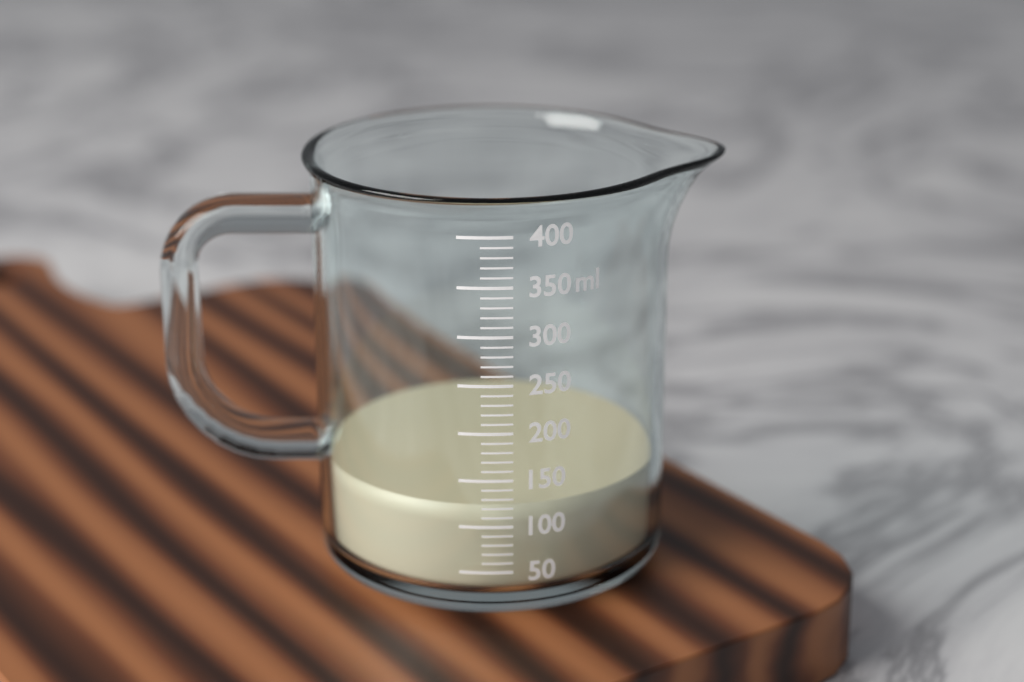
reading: 120 ml
